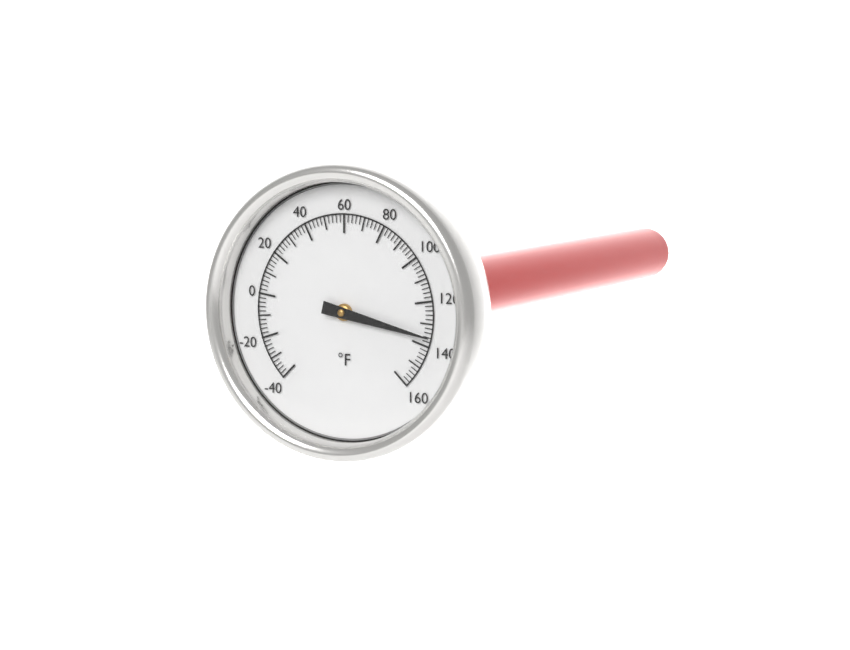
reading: 136 °F
